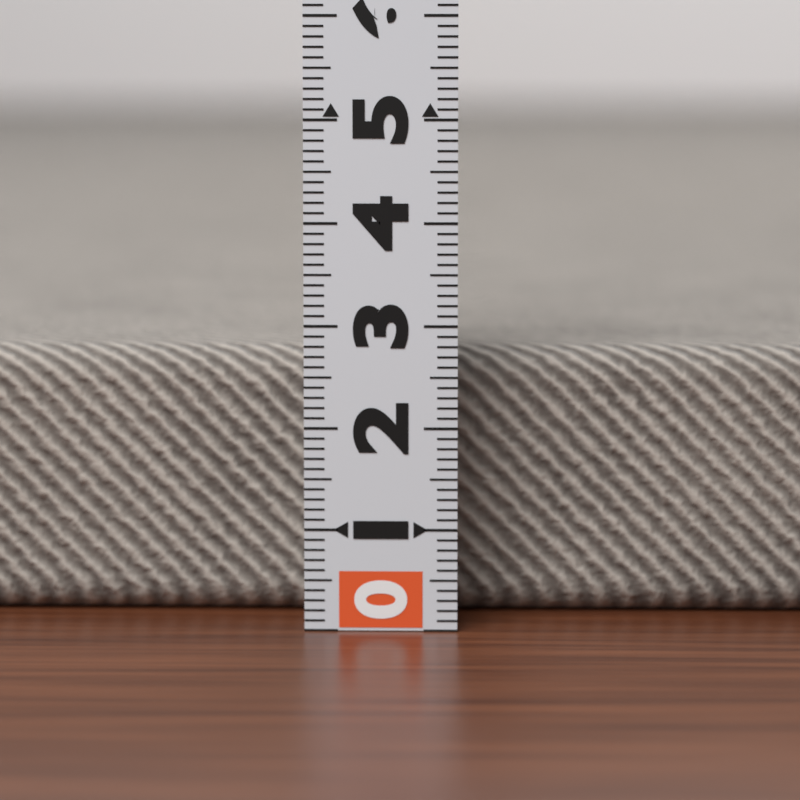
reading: 2.7 (no unit)
